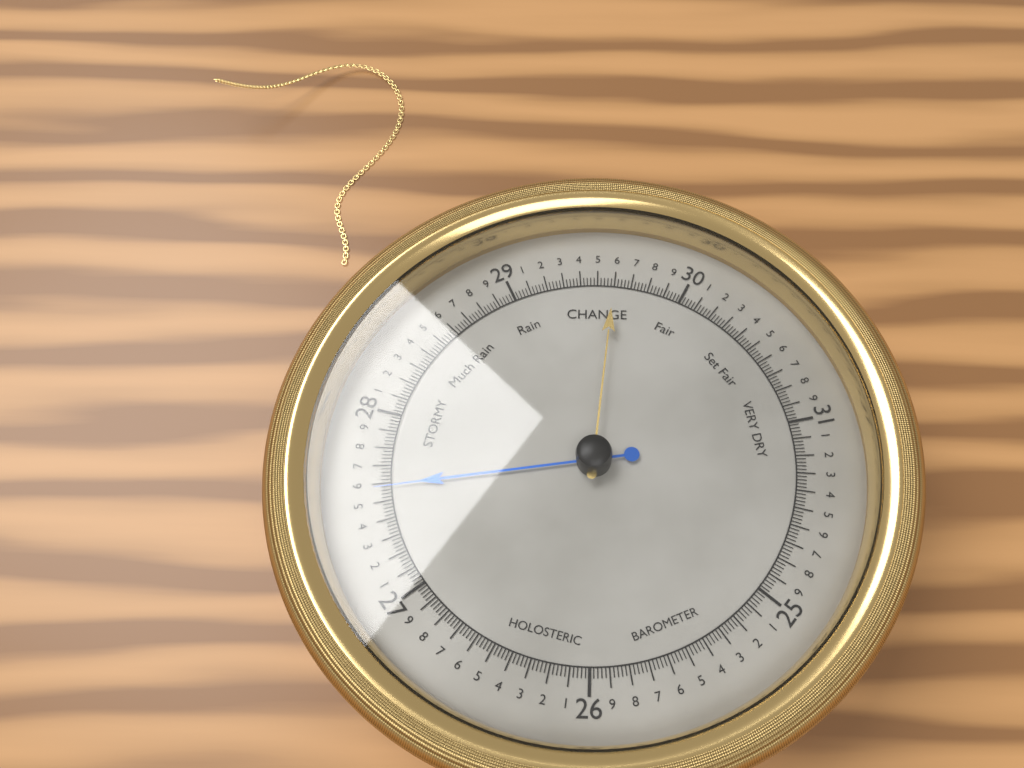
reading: 27.58 (no unit)
